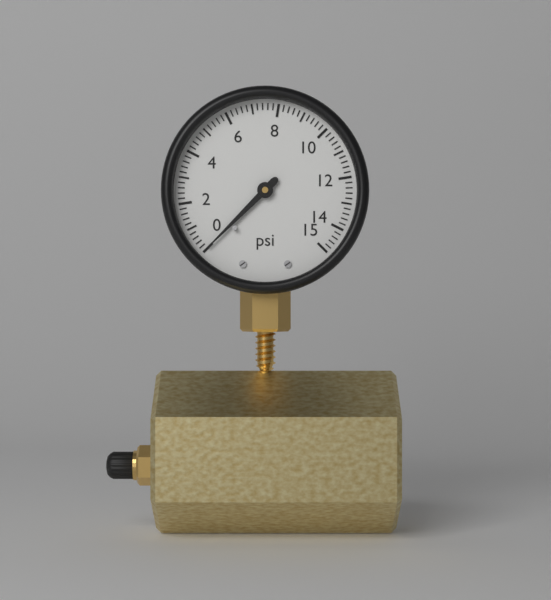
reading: 0.0 psi
